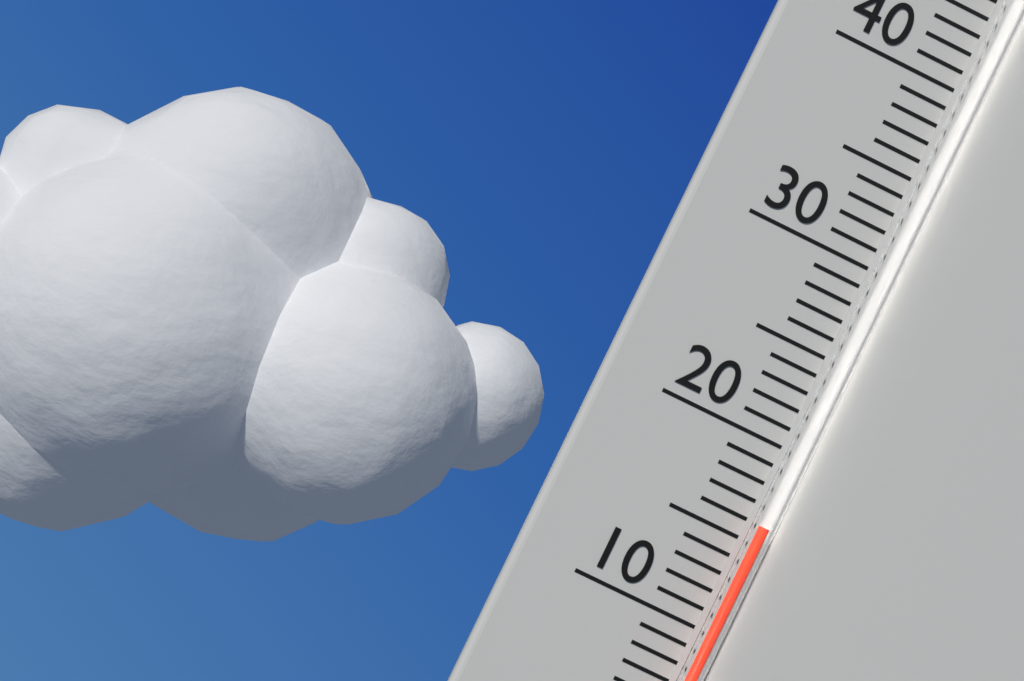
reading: 16 °C
